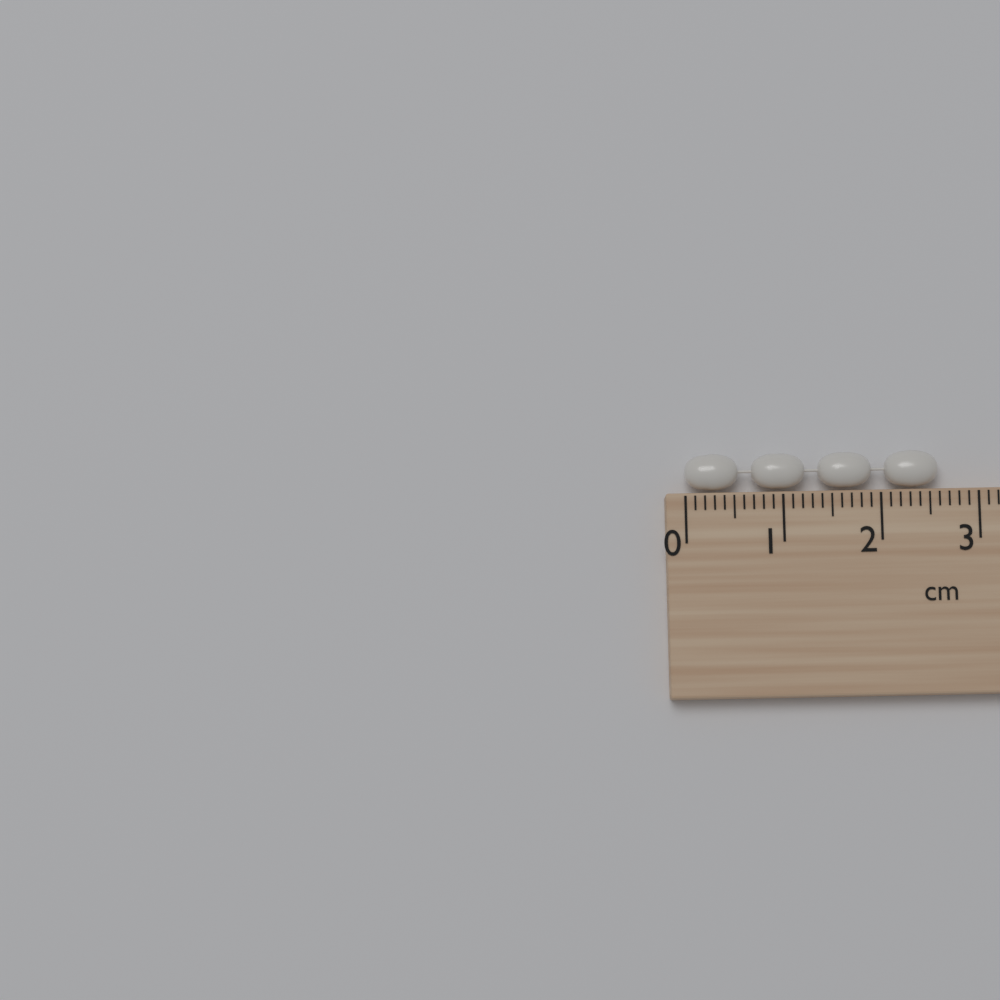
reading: 2.6 cm
